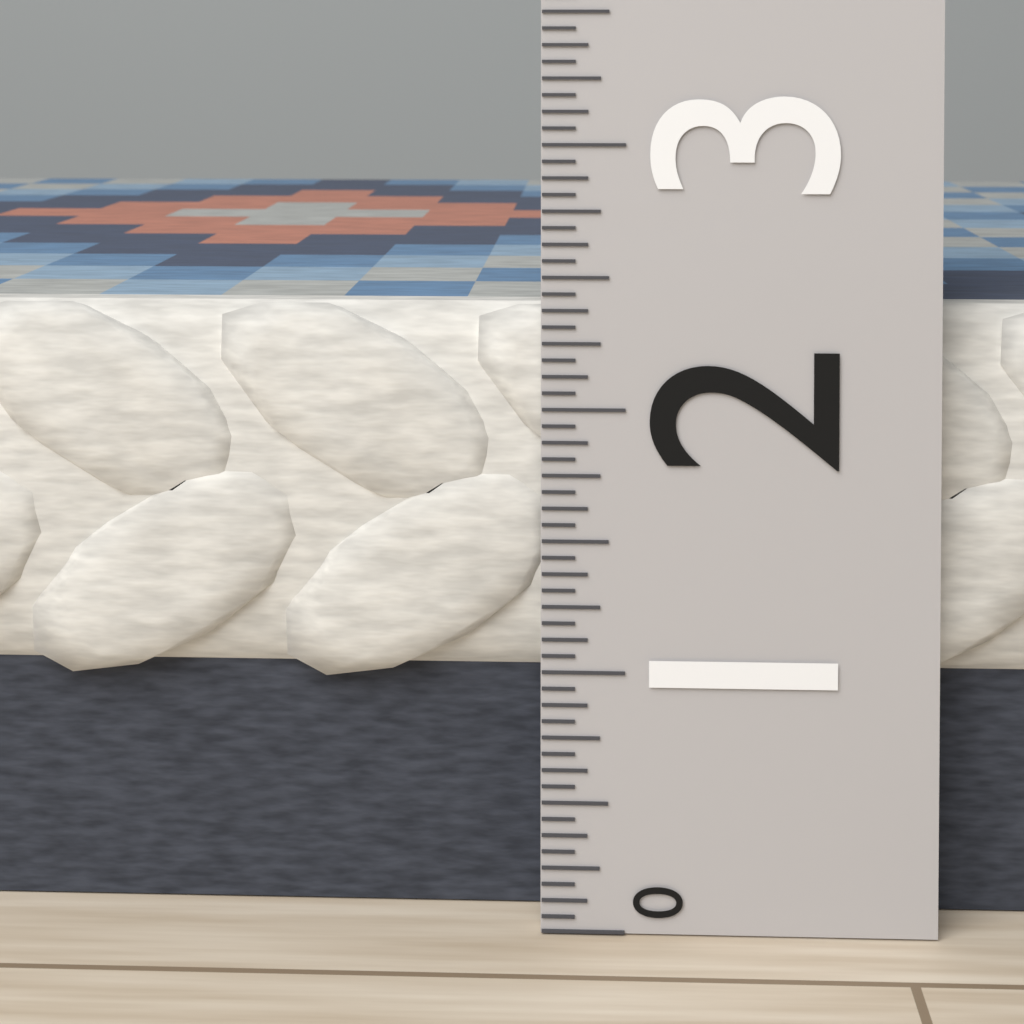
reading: 2.3750 (no unit)
